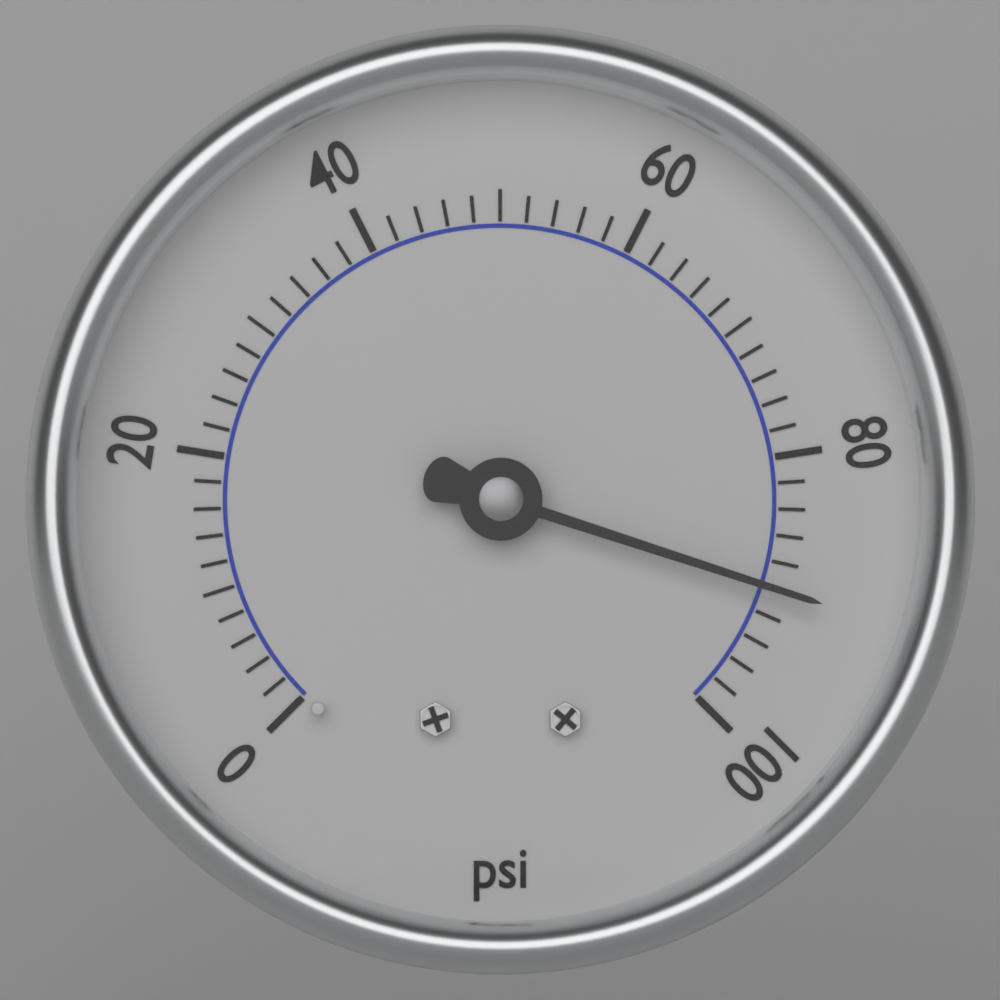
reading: 90 psi
